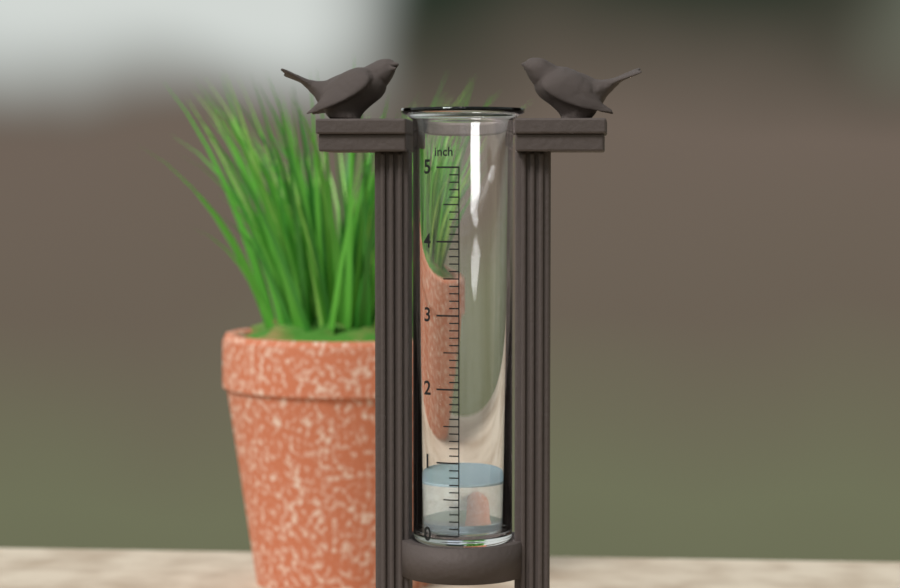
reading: 0.7 inch
